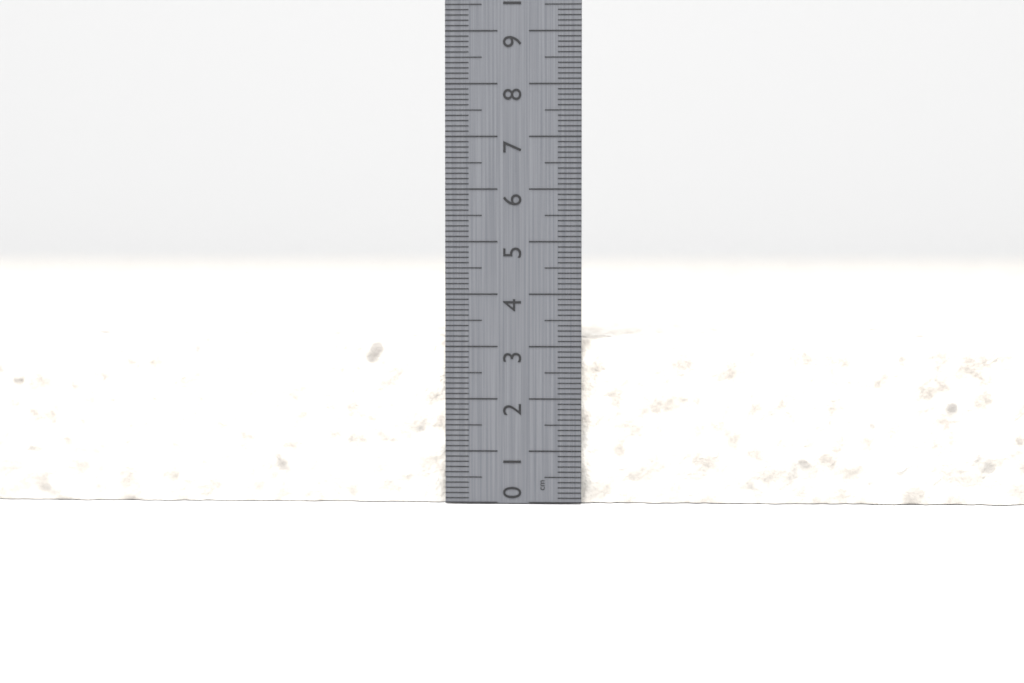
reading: 3.2 cm
